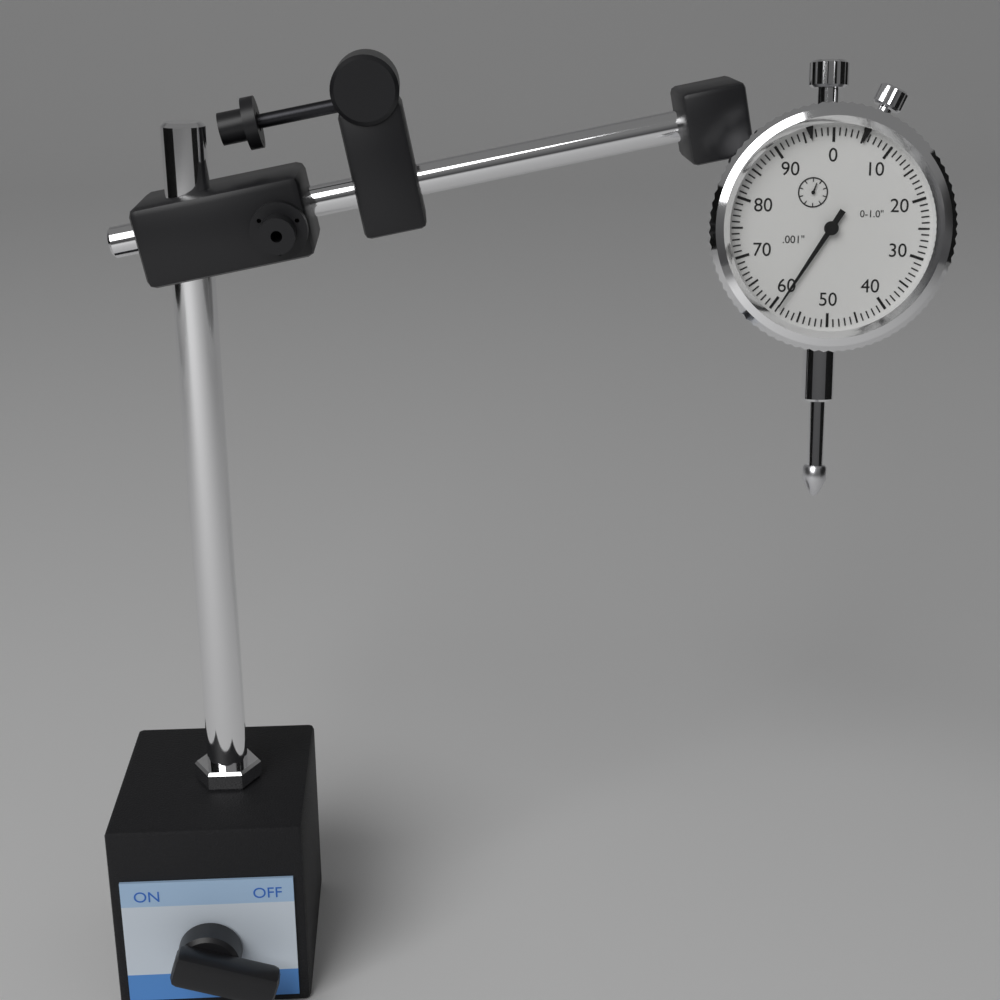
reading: 0.059 in
